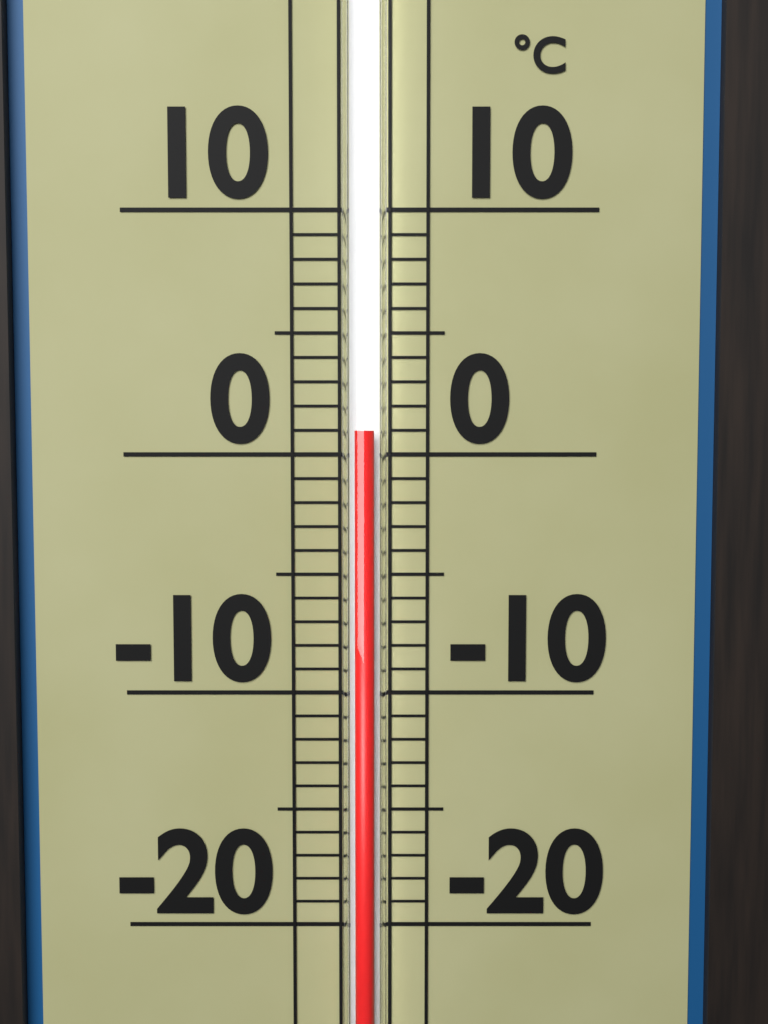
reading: 1 °C
